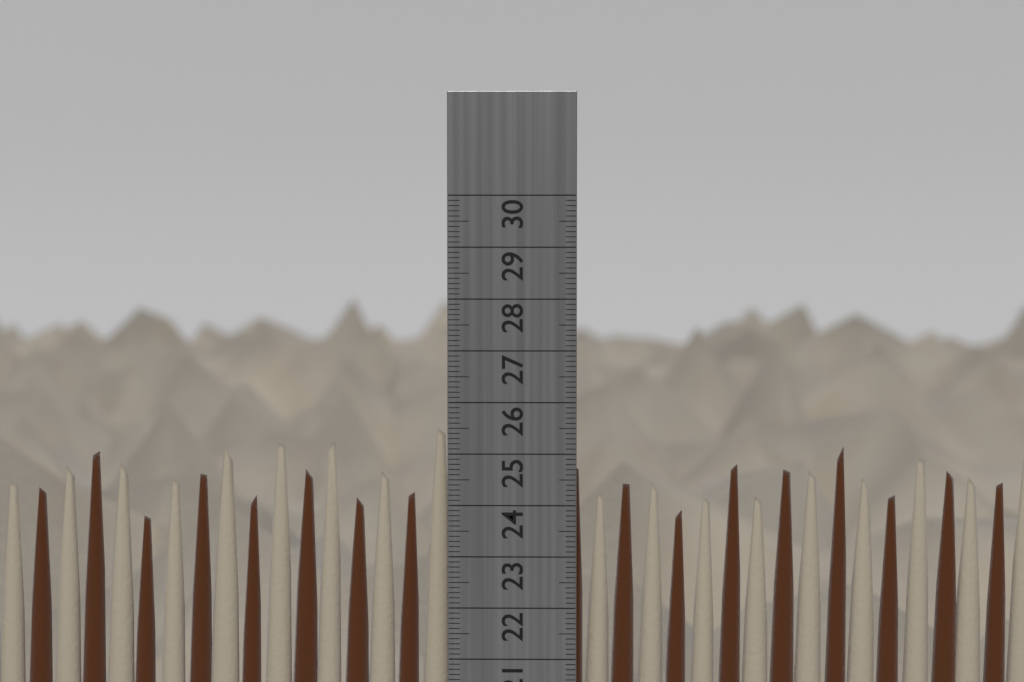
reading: 25.6 cm
